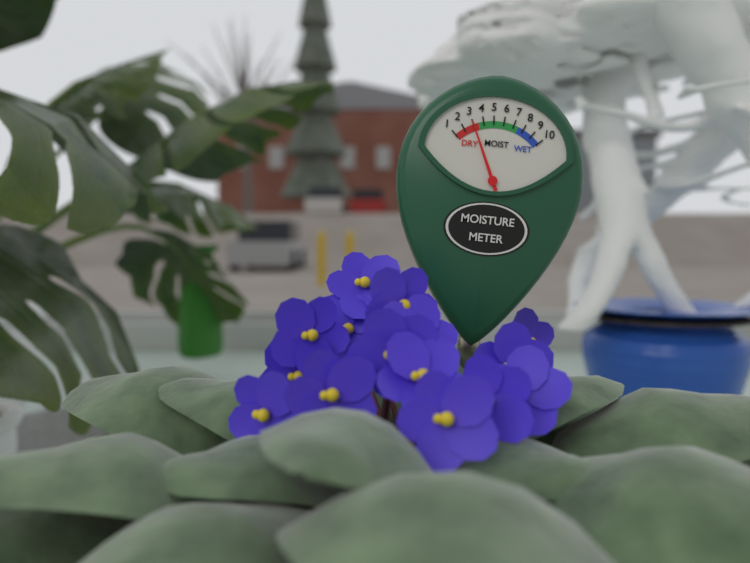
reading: 3 (no unit)
